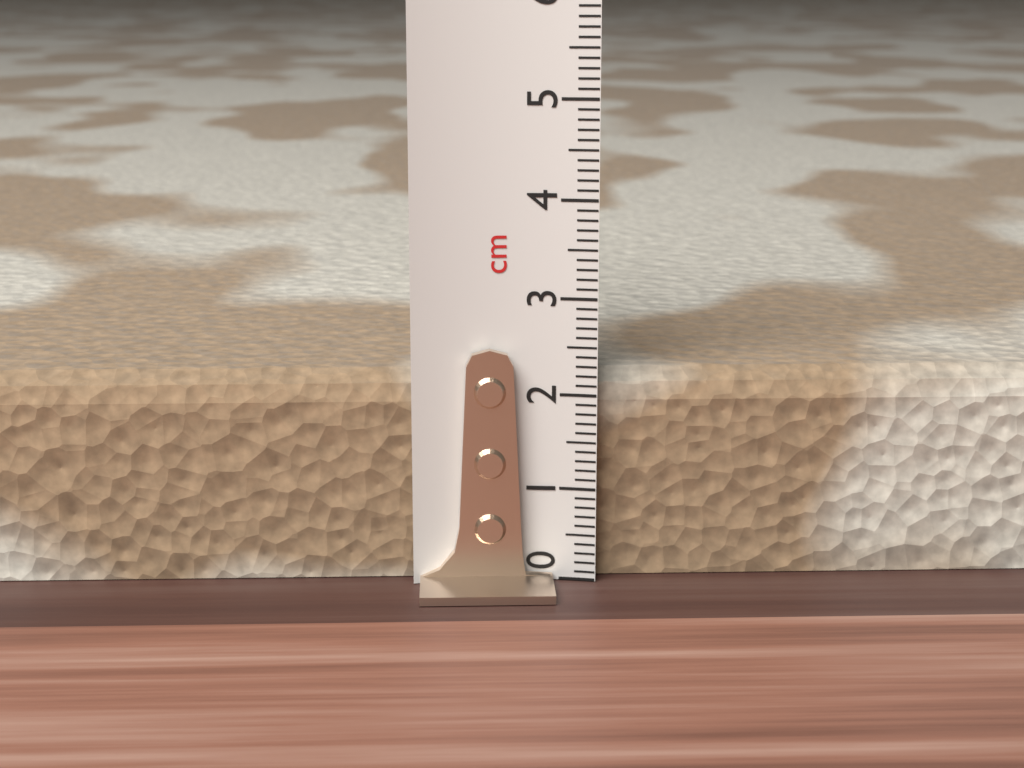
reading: 2.2 cm
